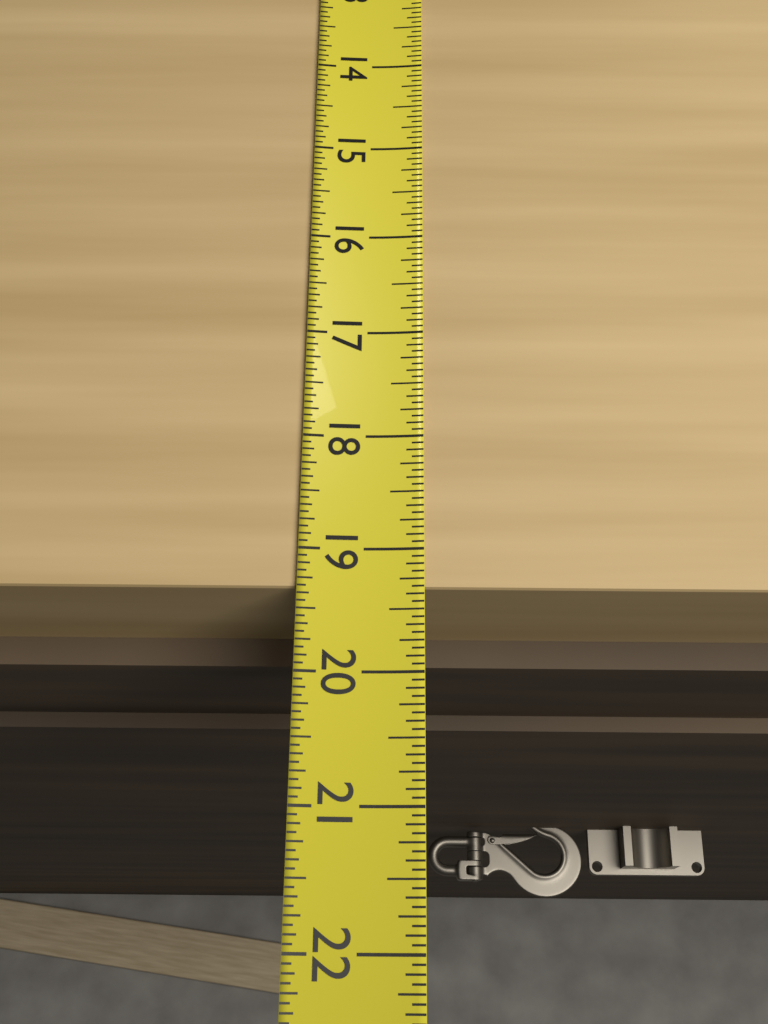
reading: 19.3125 (no unit)
